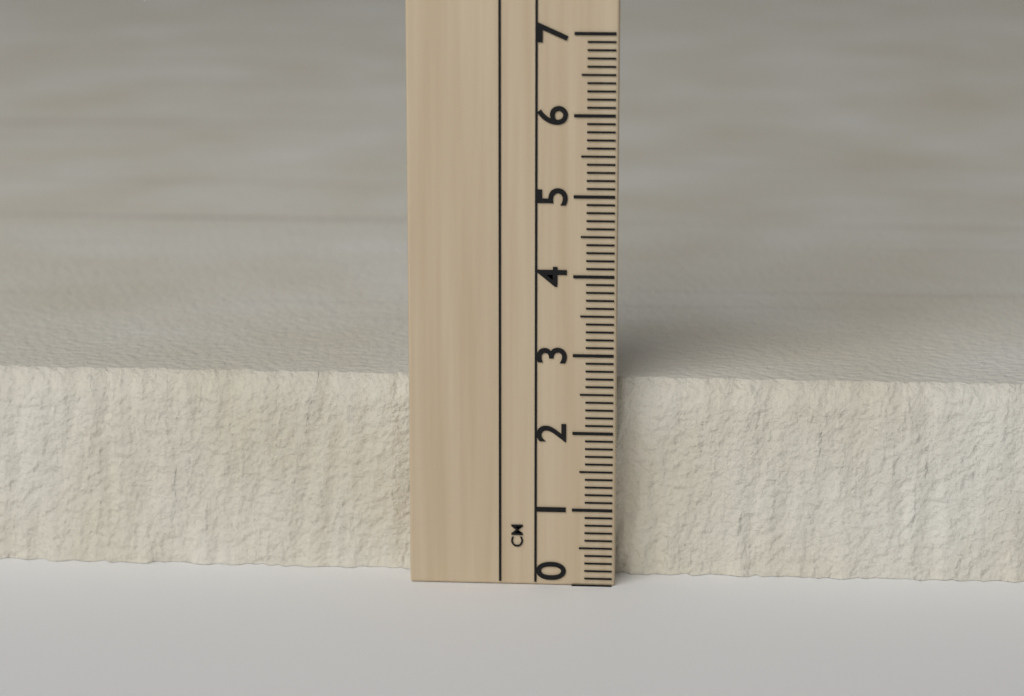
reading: 2.6 cm
